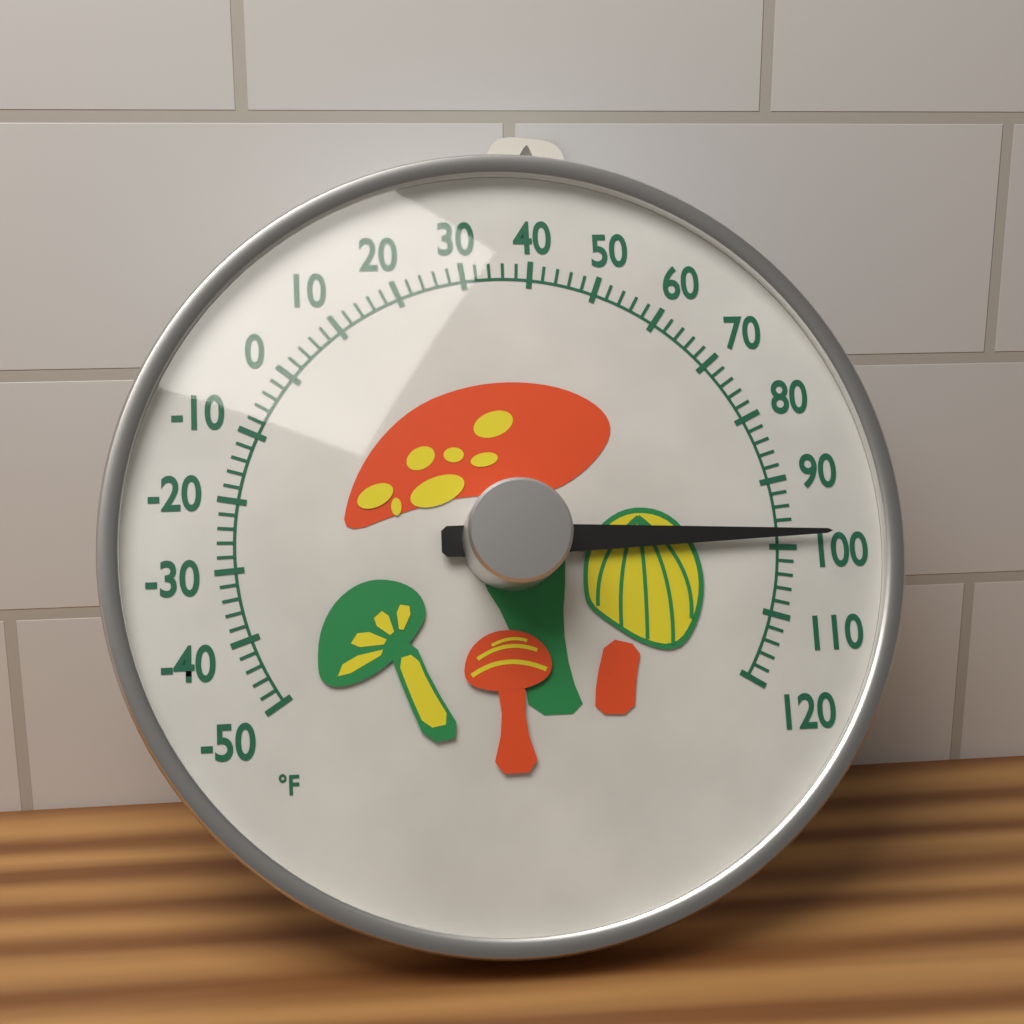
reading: 98 °F
